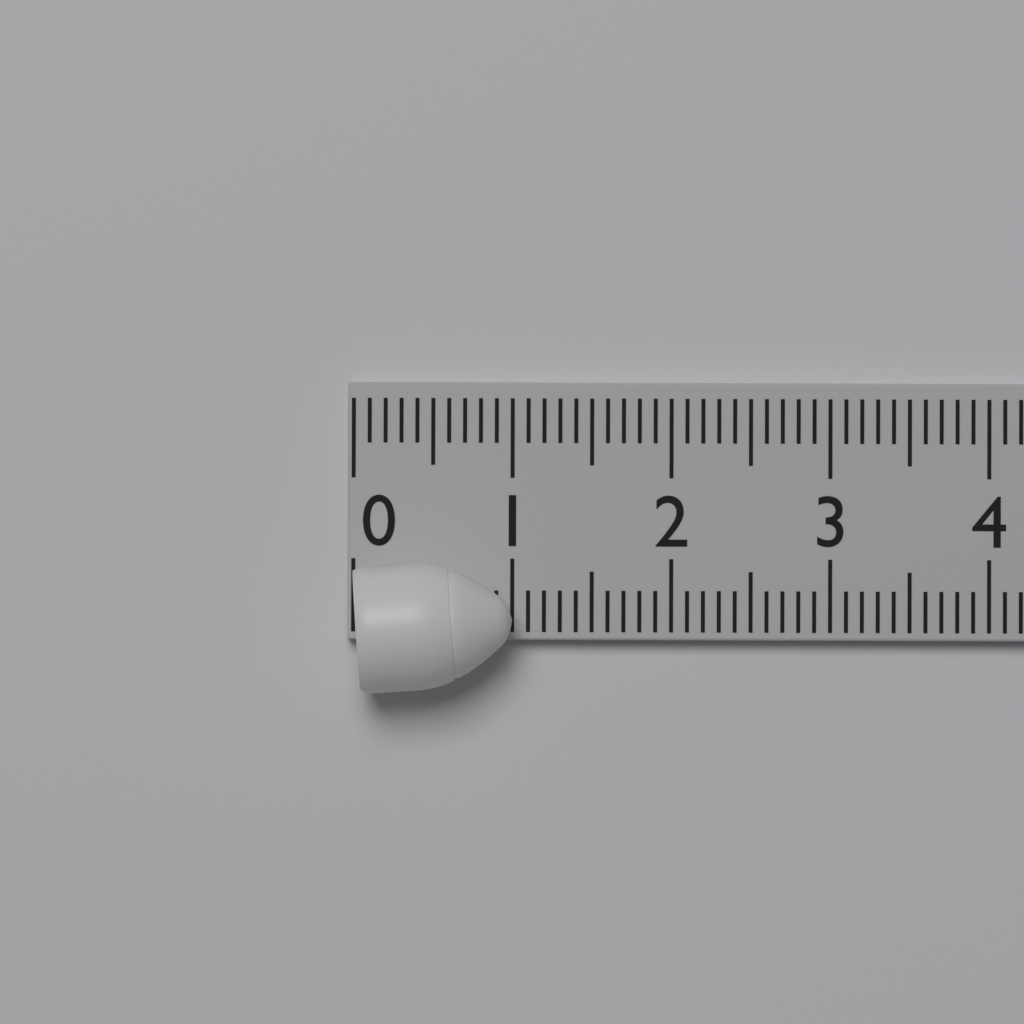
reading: 1.0 (no unit)
